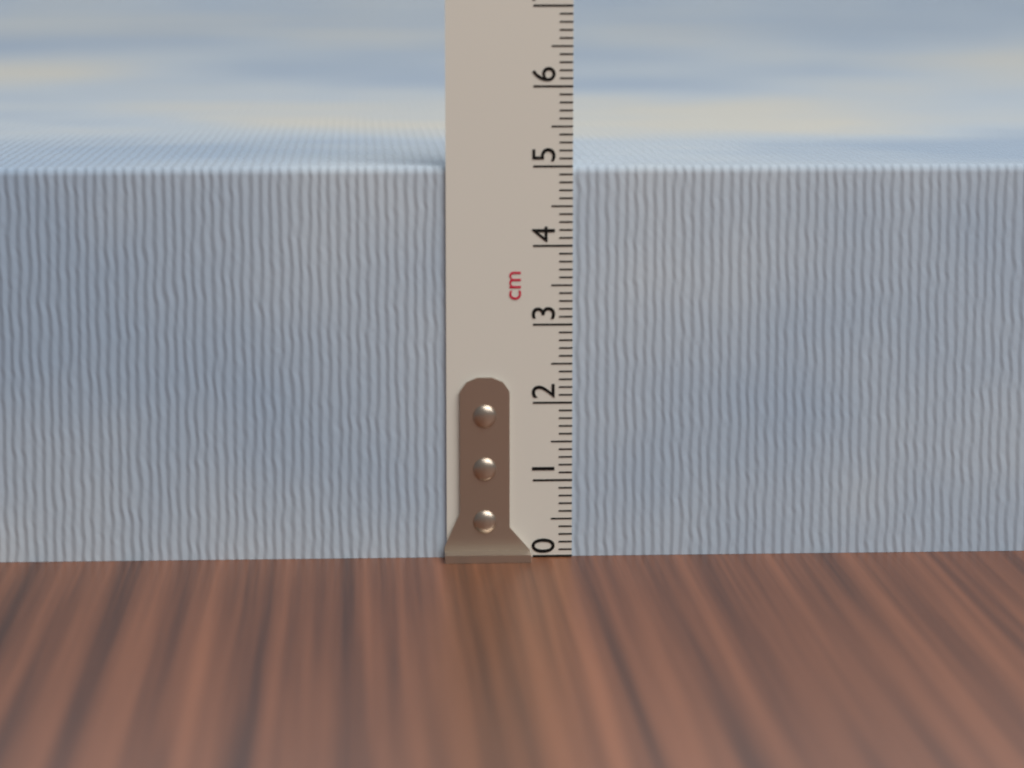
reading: 5.0 cm
